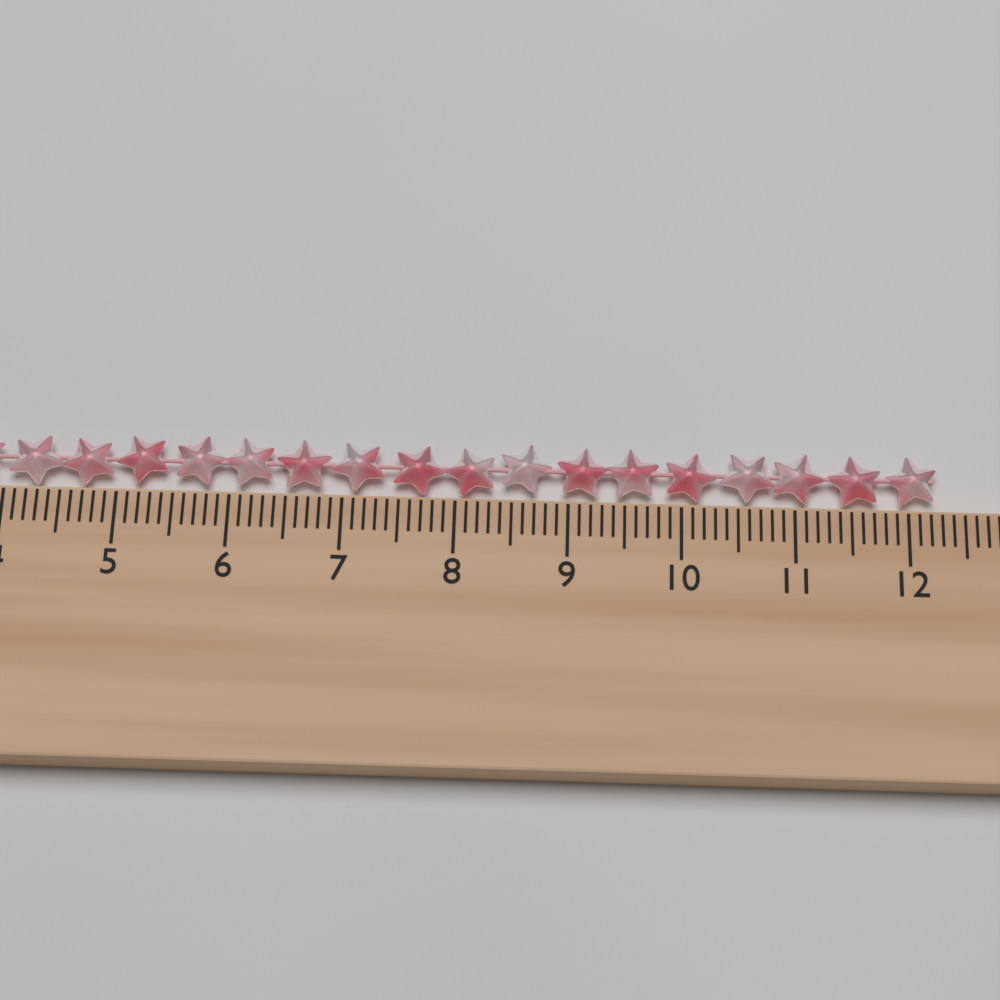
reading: 12.3 cm
